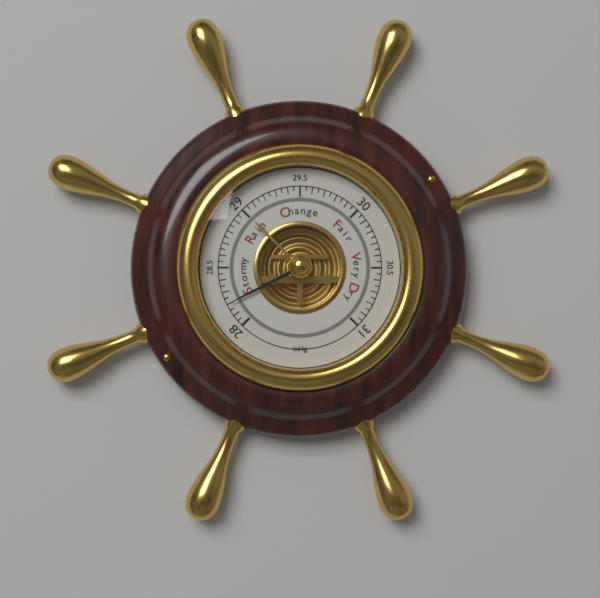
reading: 28.20 inHg
